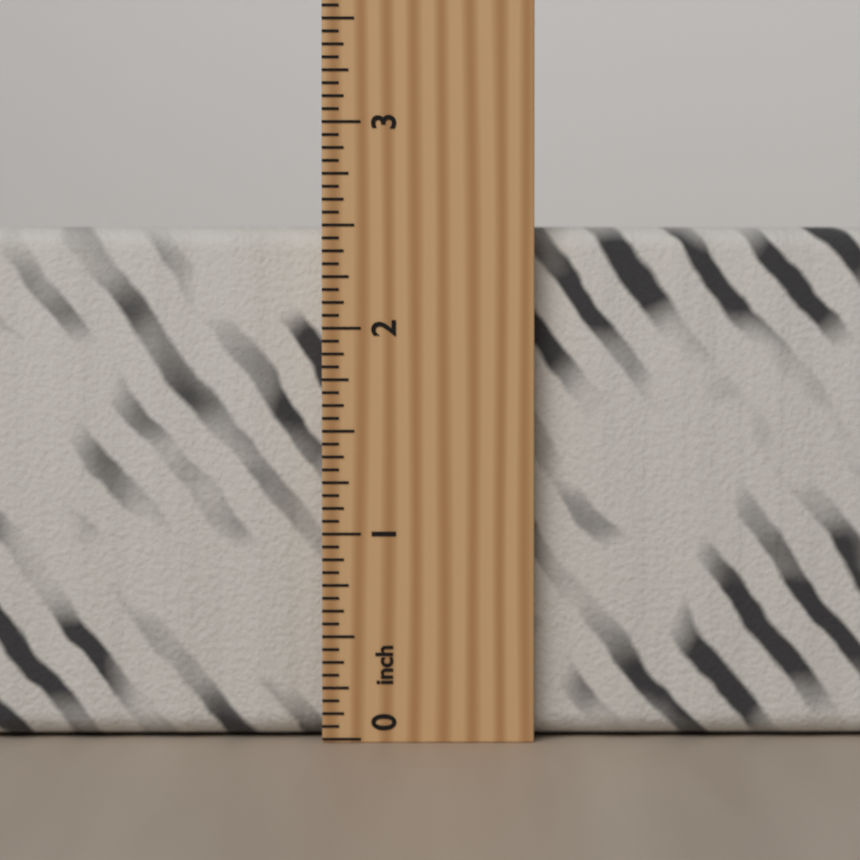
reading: 2.5000 inch
